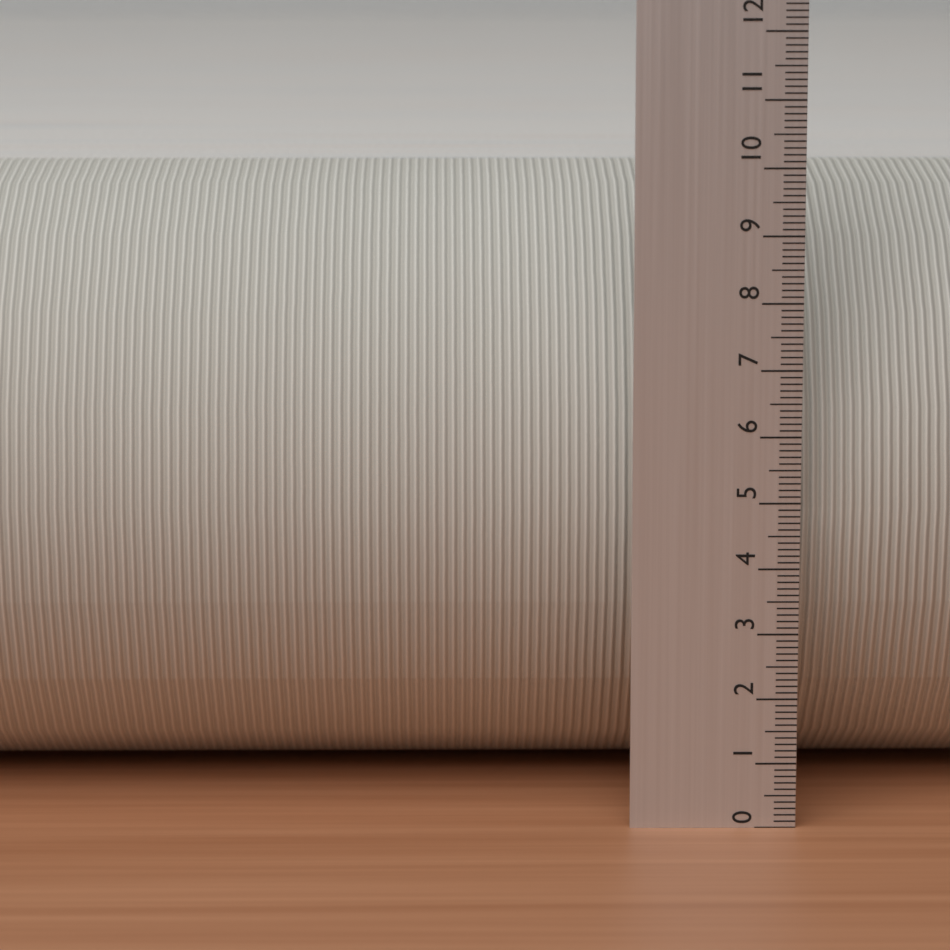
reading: 9.7 (no unit)
